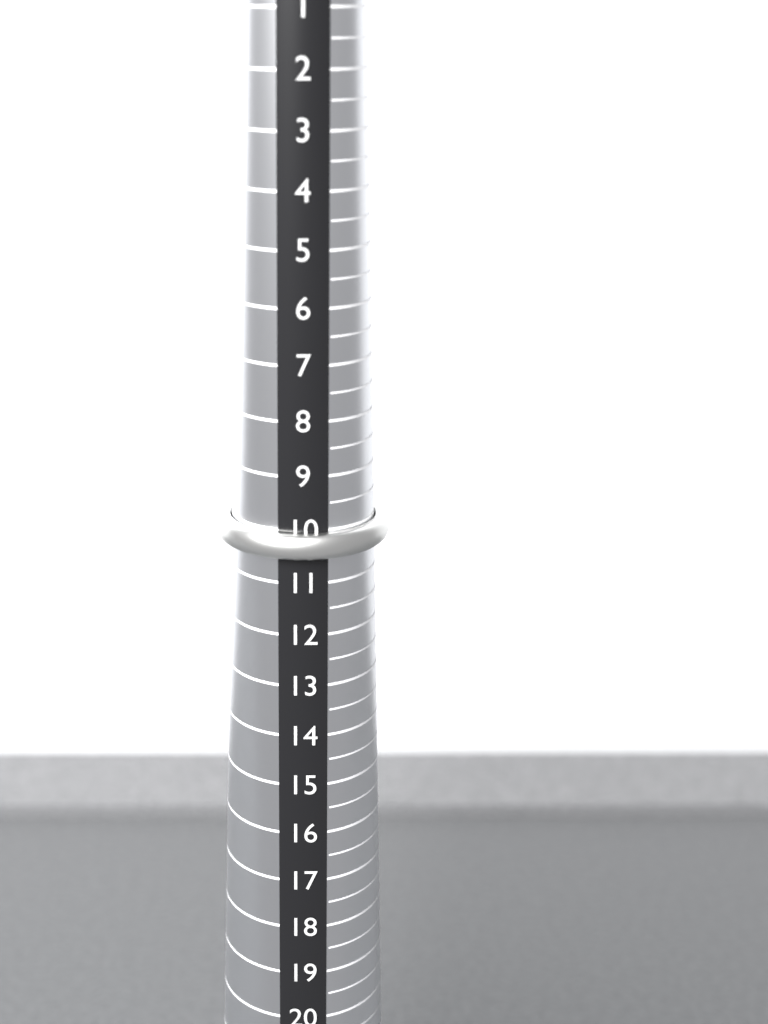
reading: 10.5 (no unit)
